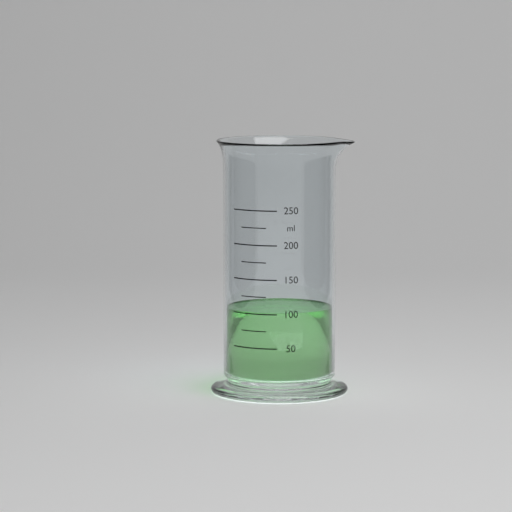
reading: 100 ml
